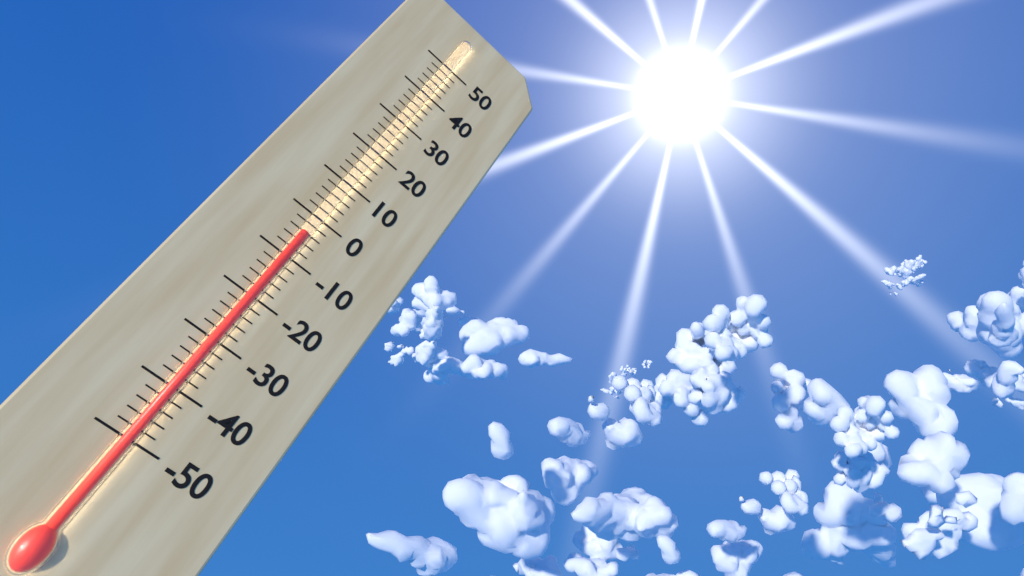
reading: -4 (no unit)
